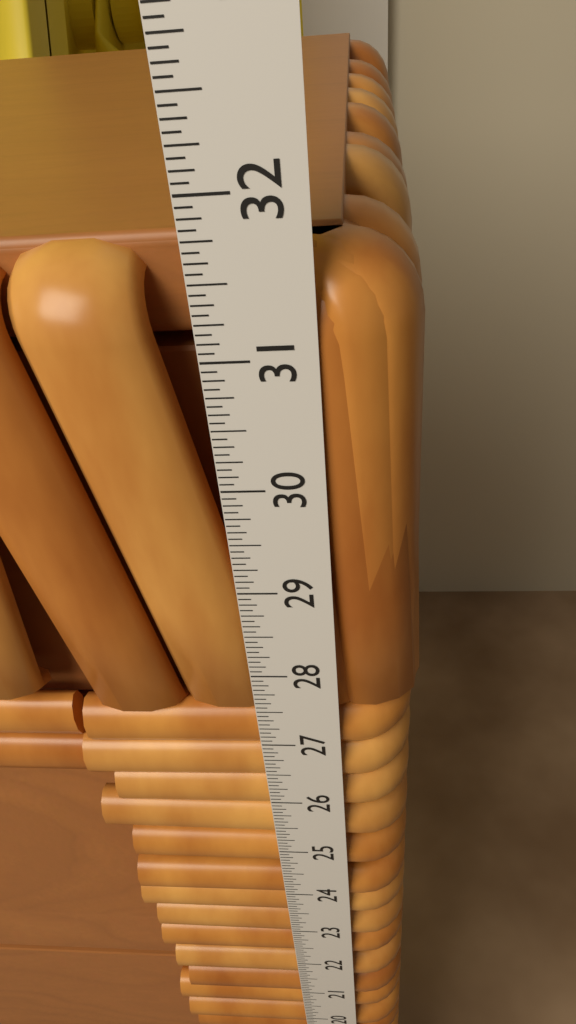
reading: 31.6250 in
